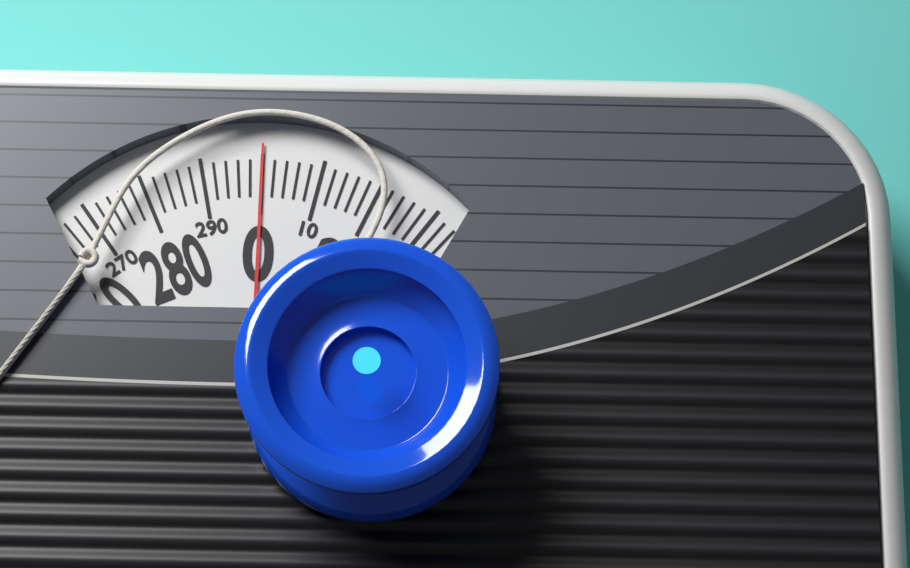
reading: 0 (no unit)
